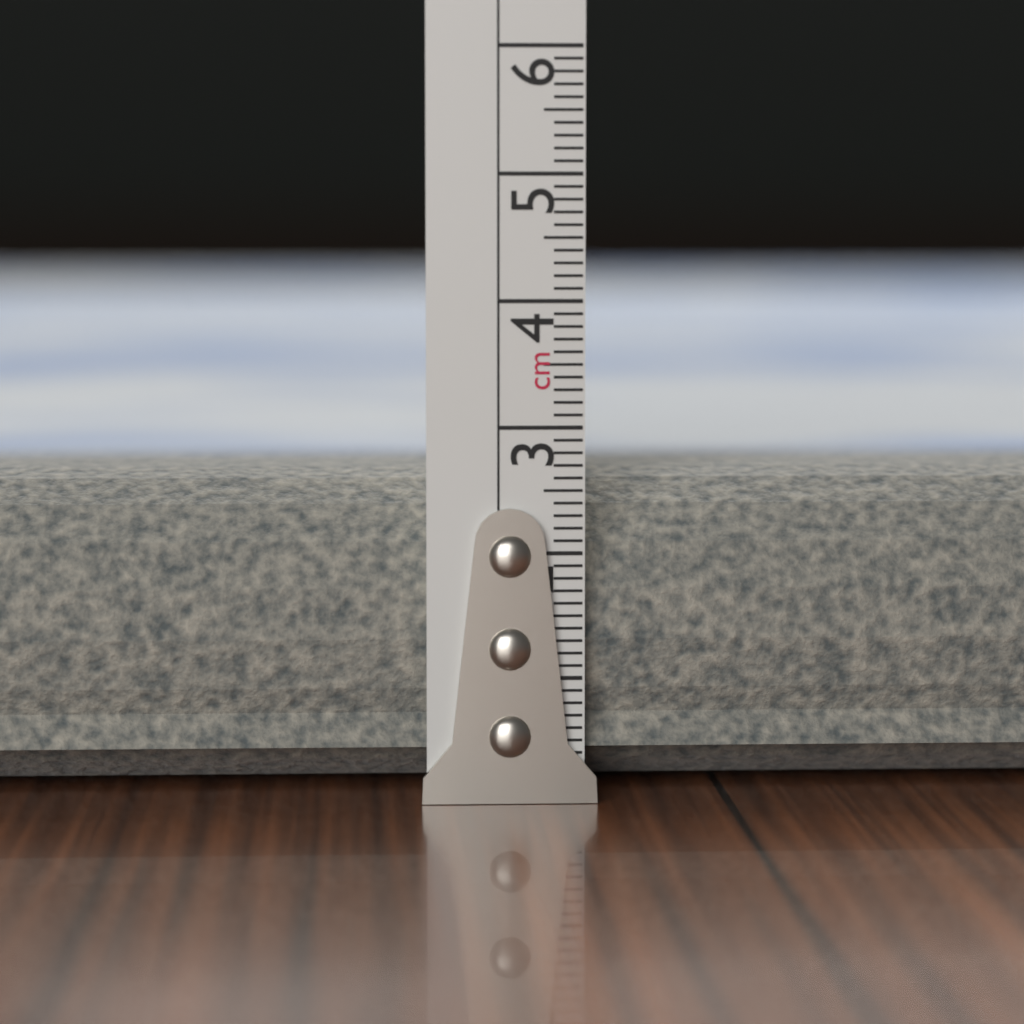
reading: 2.7 cm
